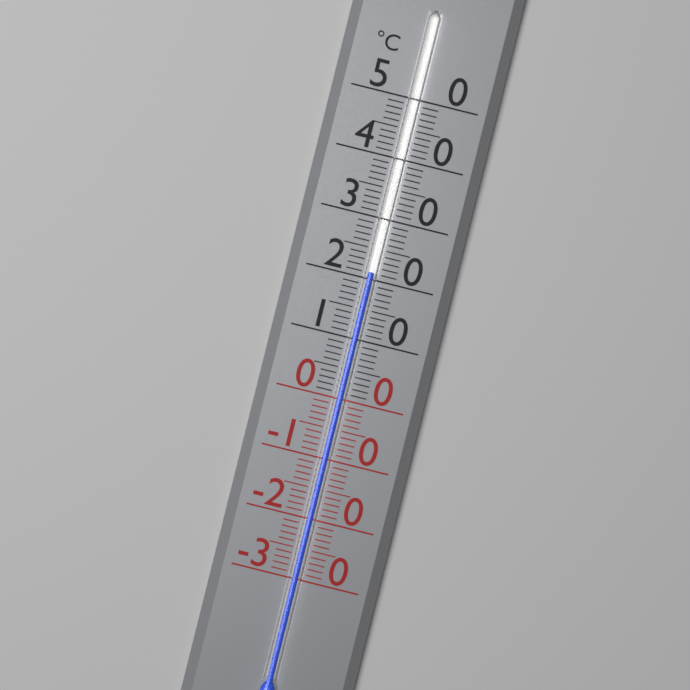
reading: 21 °C
